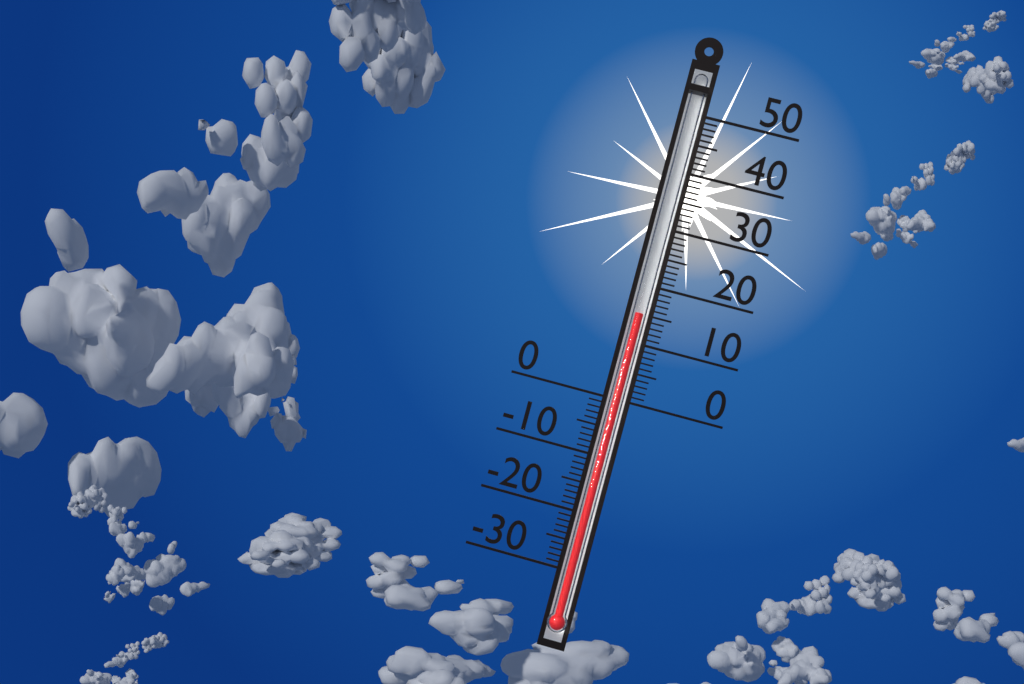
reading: 15 (no unit)
